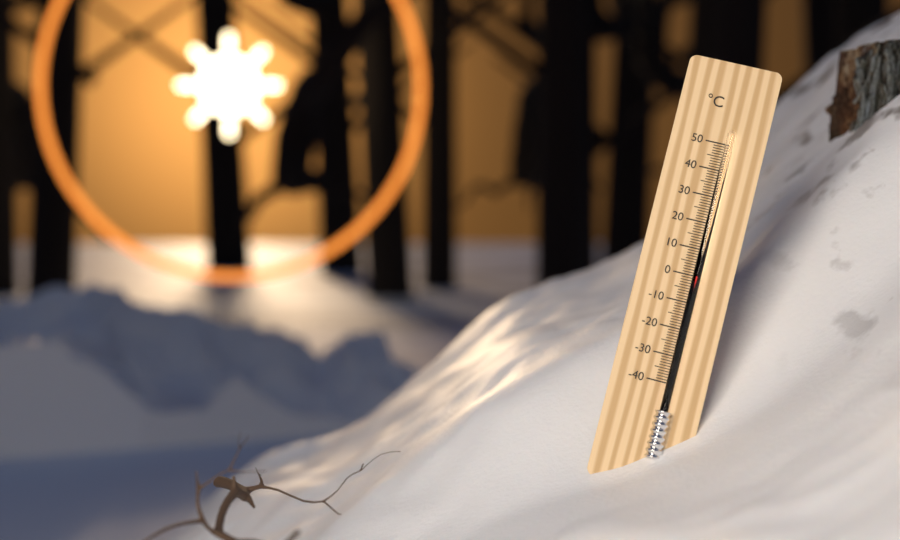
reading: 0 °C
